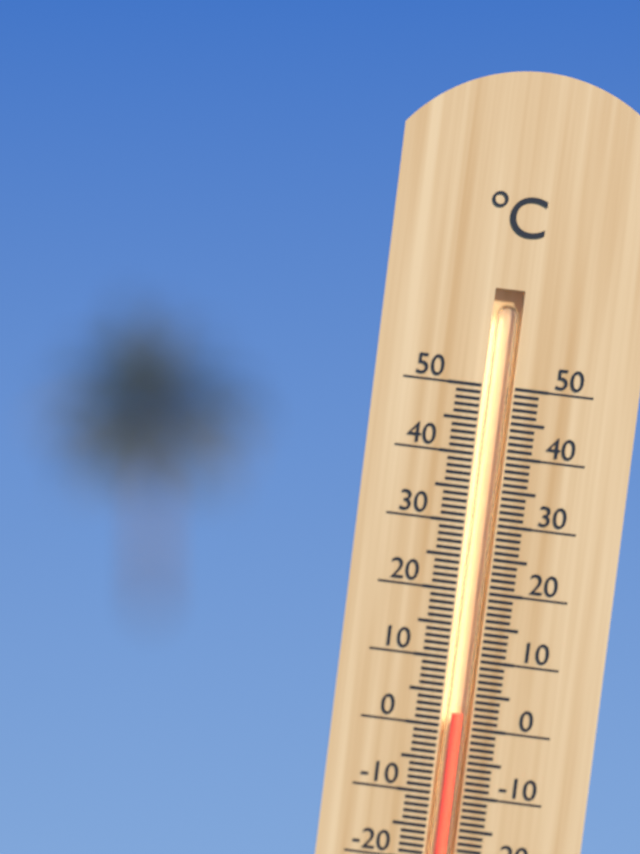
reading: 2 °C
